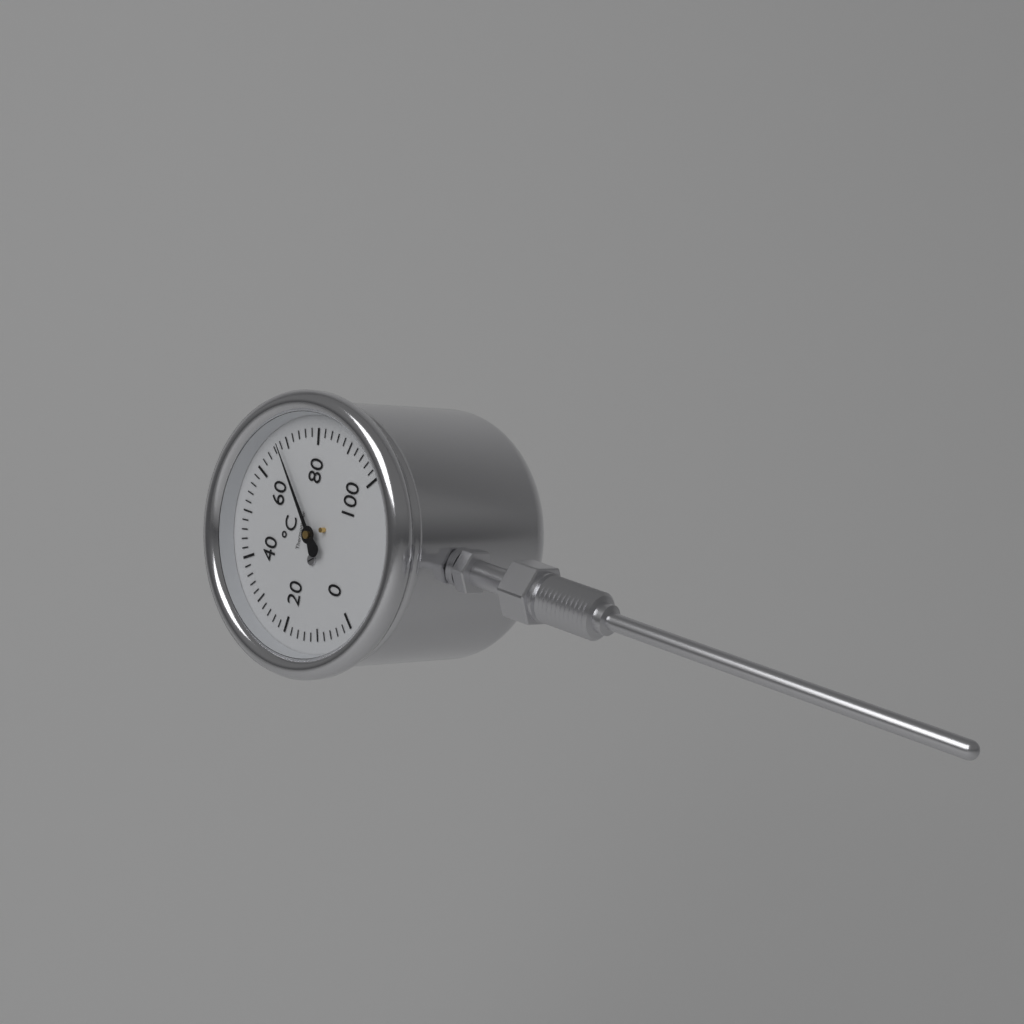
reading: 68 °C
